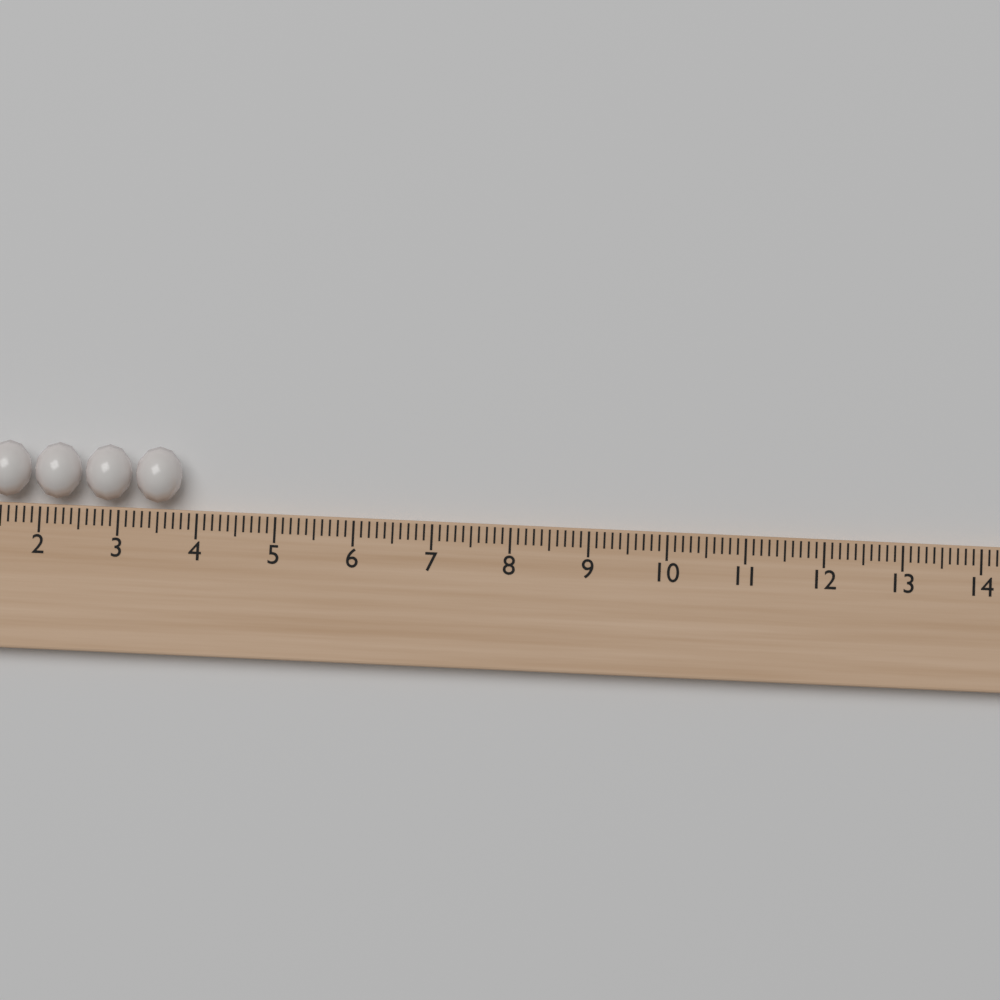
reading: 3.8 (no unit)
